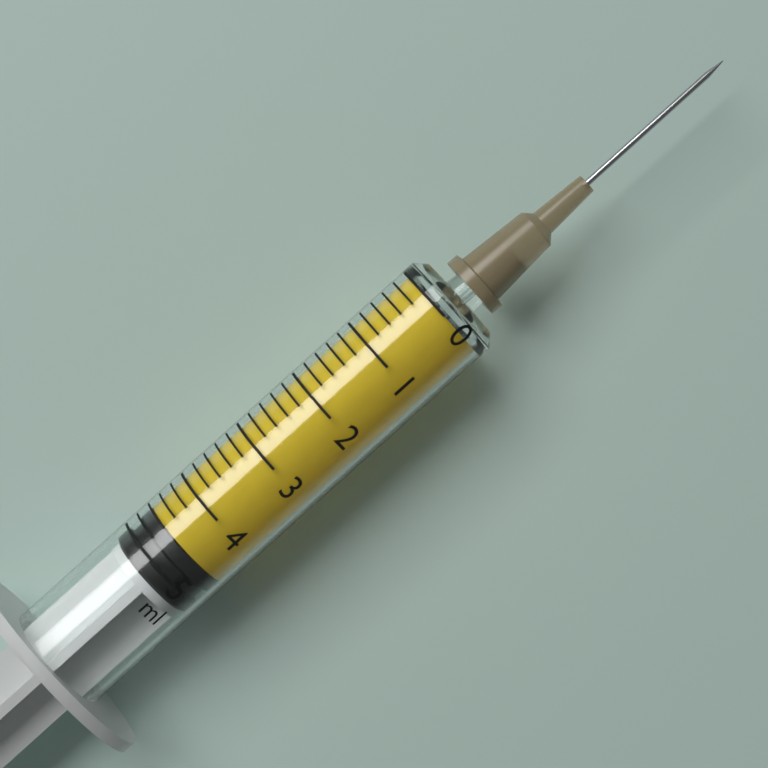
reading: 4.6 ml
